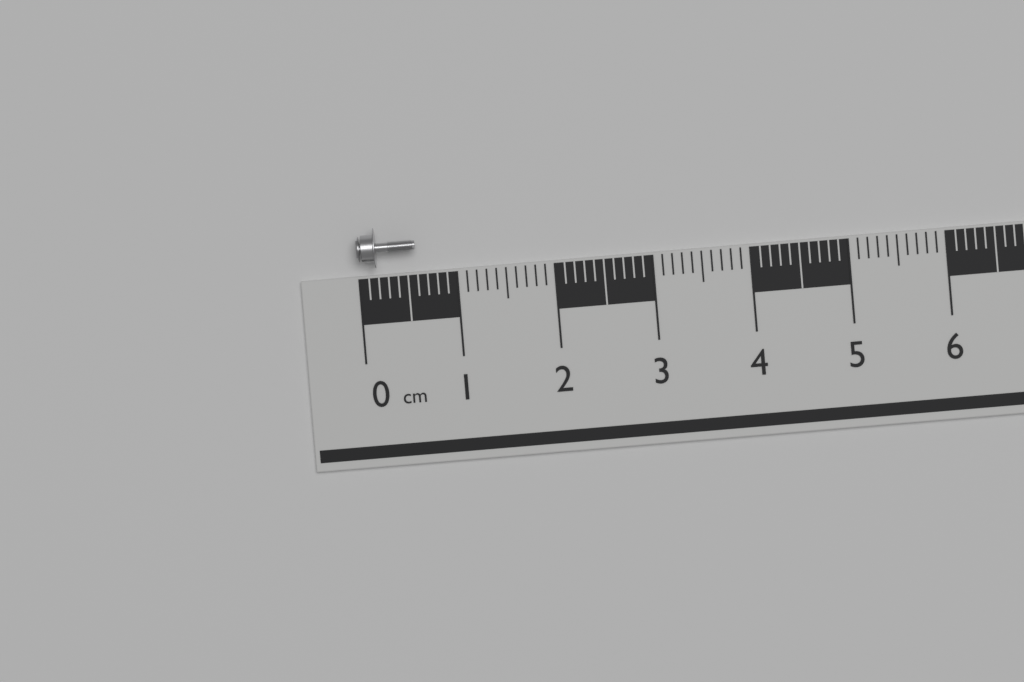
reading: 0.6 cm
